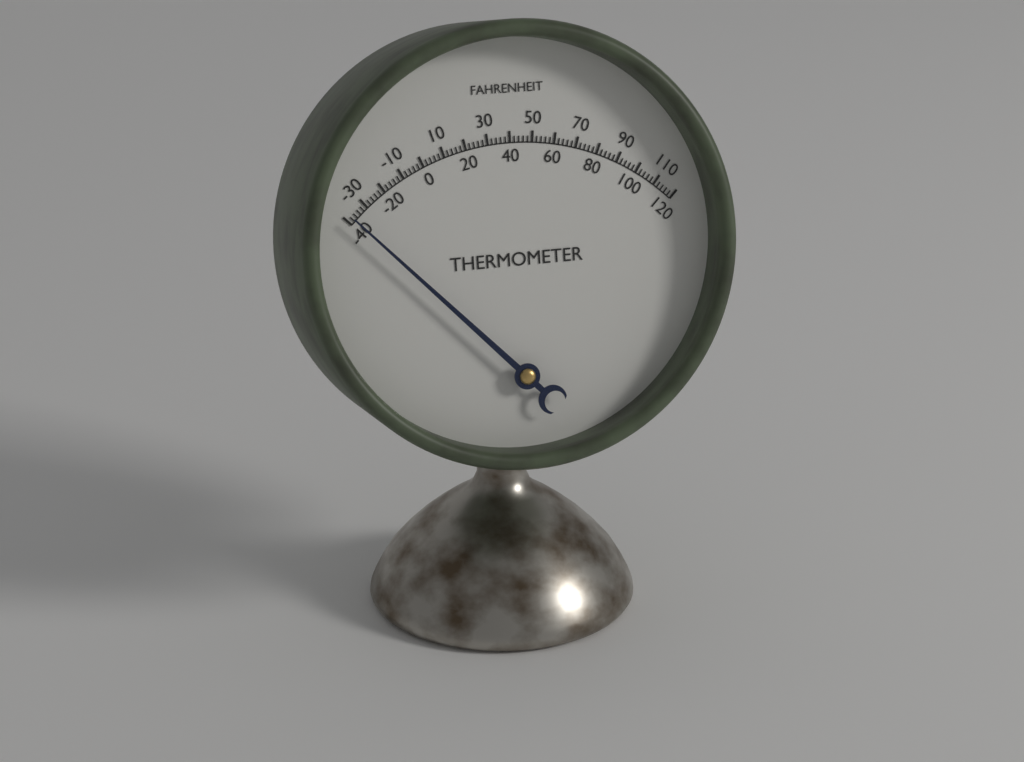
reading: -38 °F
